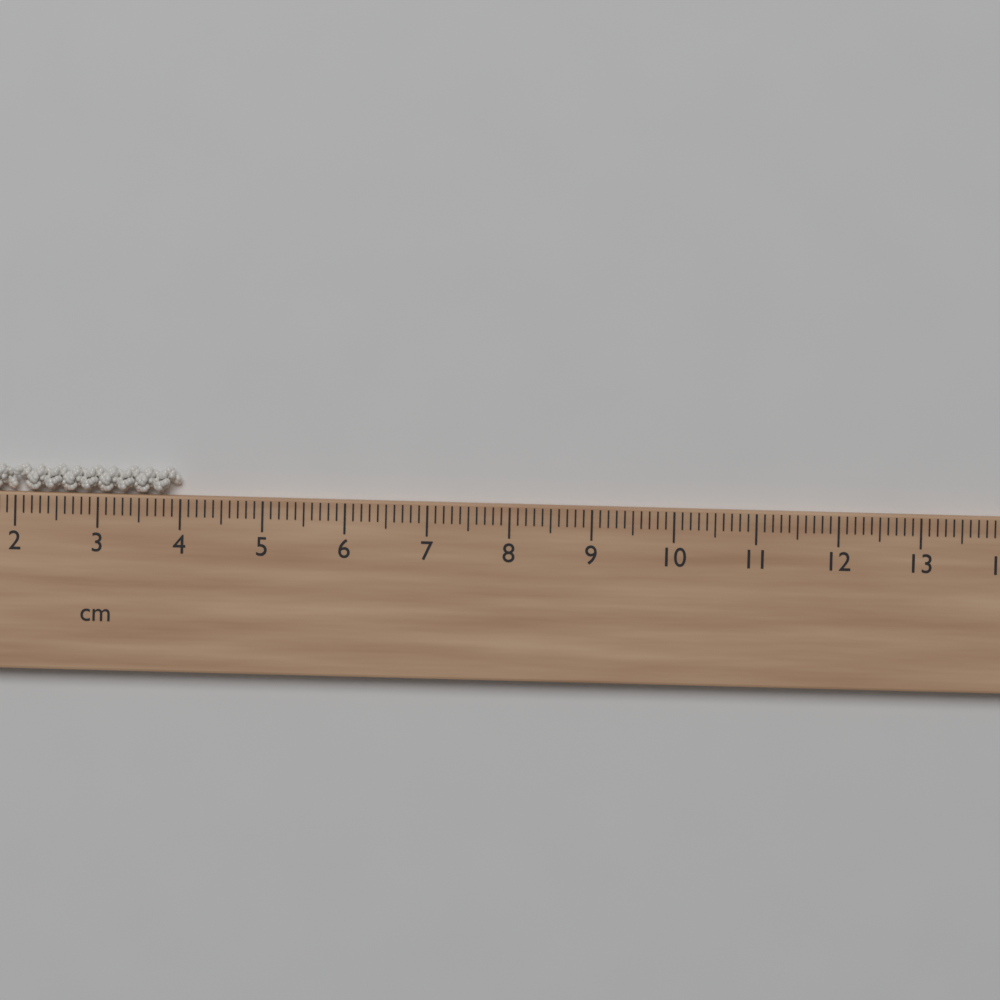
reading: 4.0 cm
